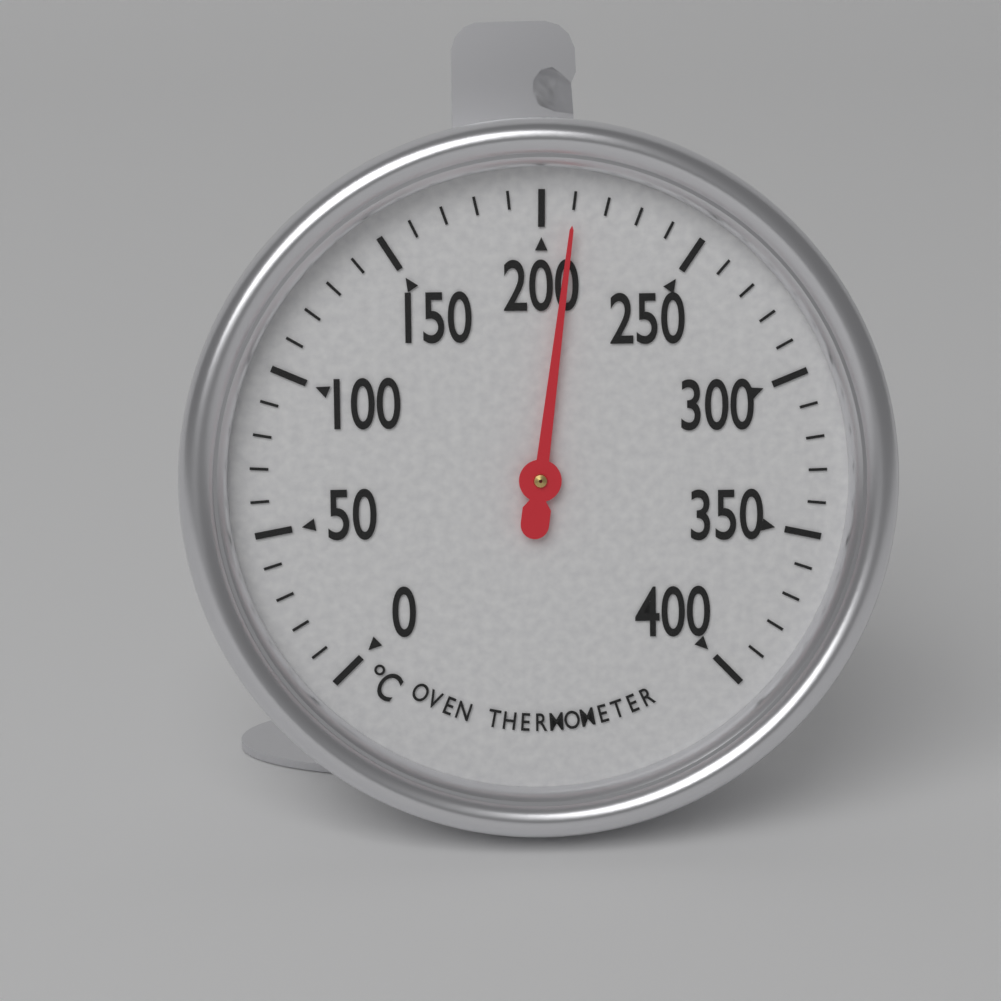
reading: 210 °C
